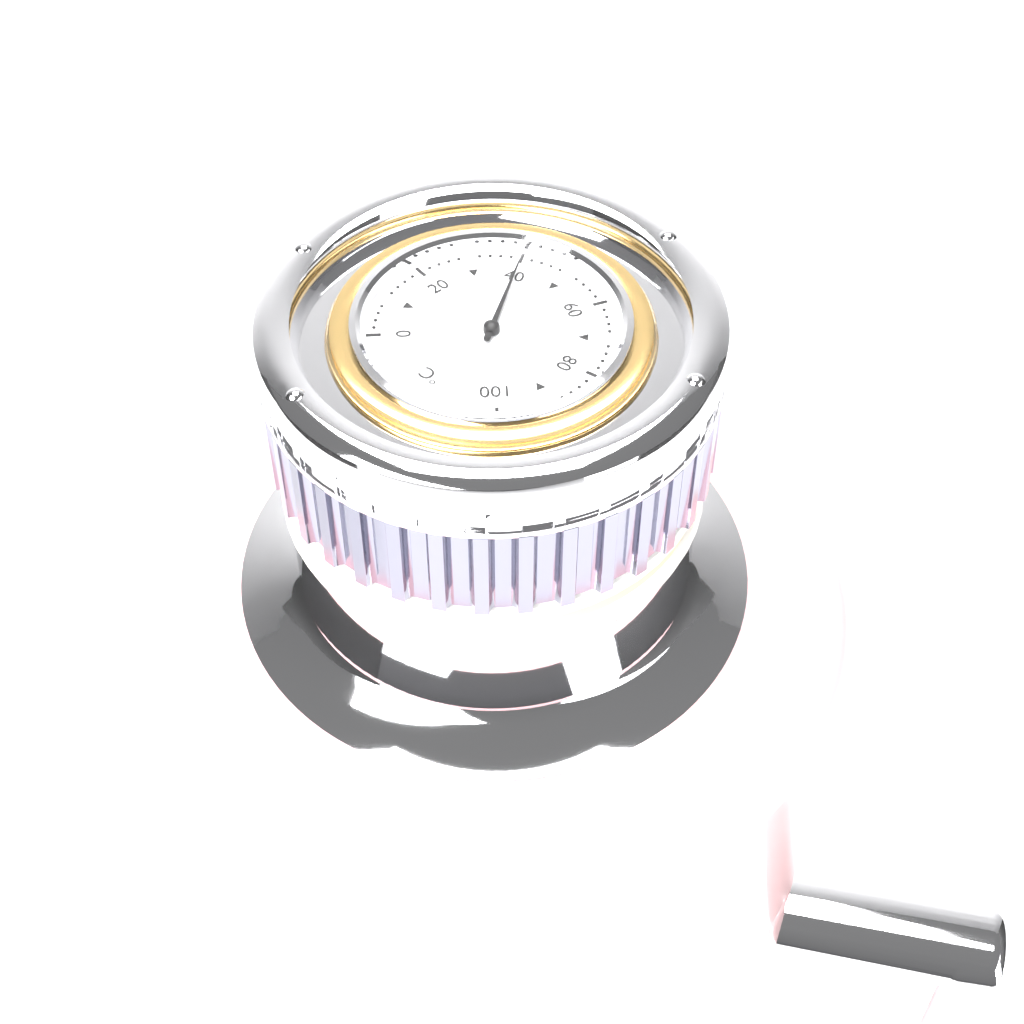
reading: 40 °C
